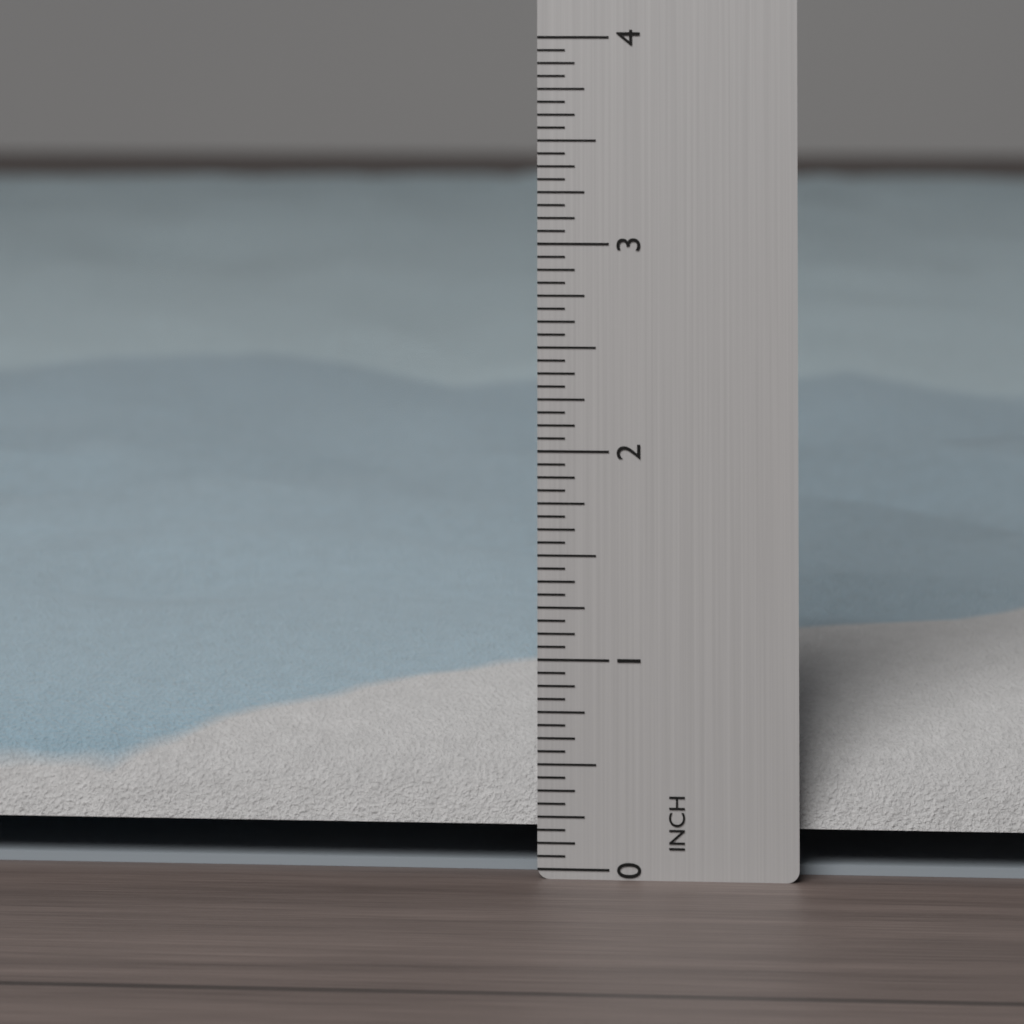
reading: 1.1875 in
